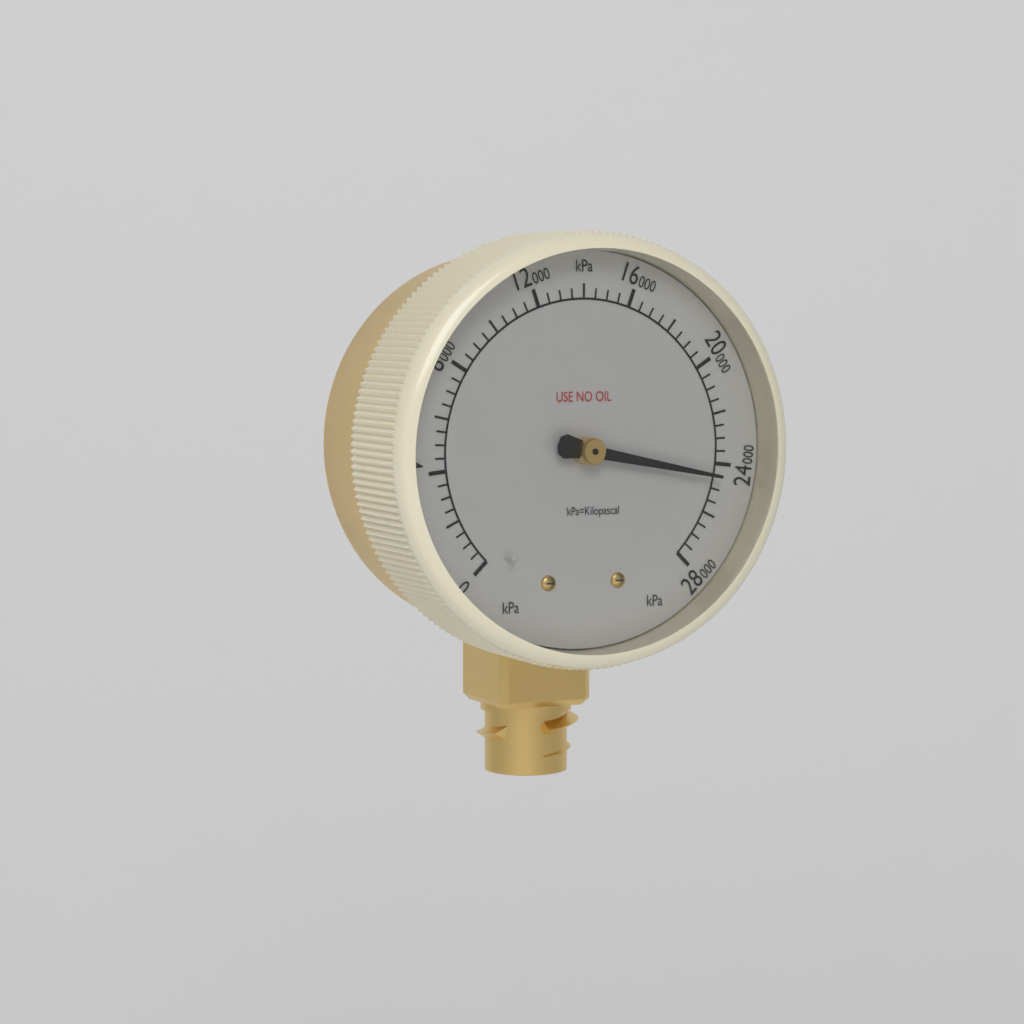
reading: 24500 kPa
